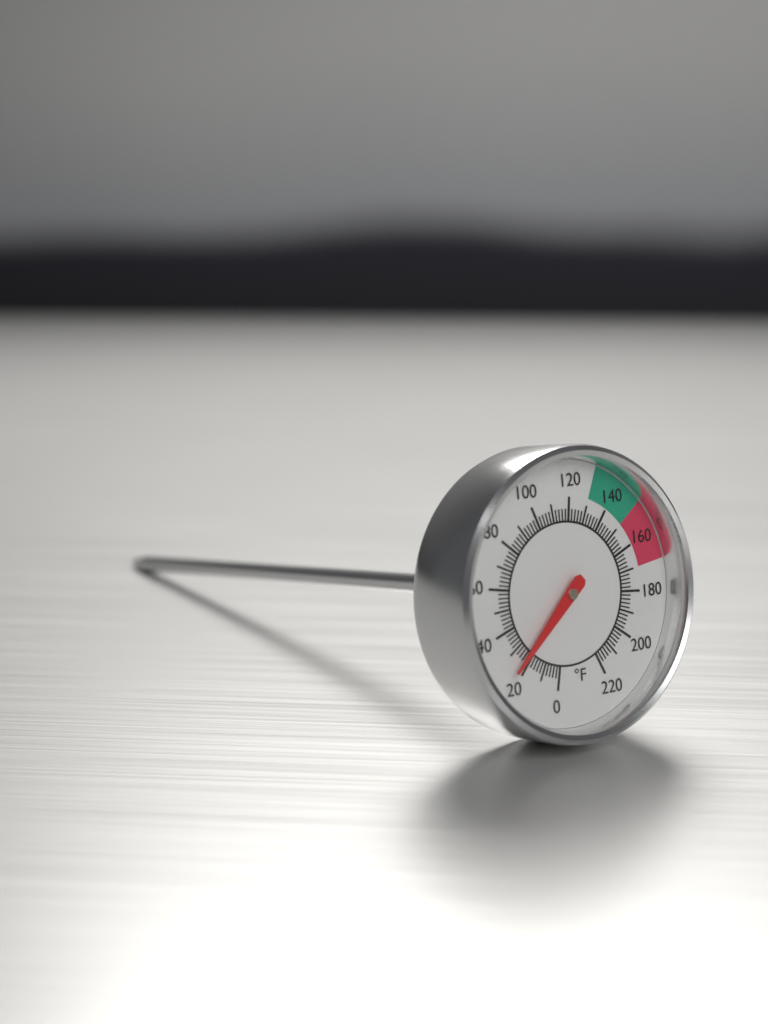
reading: 24 °F
